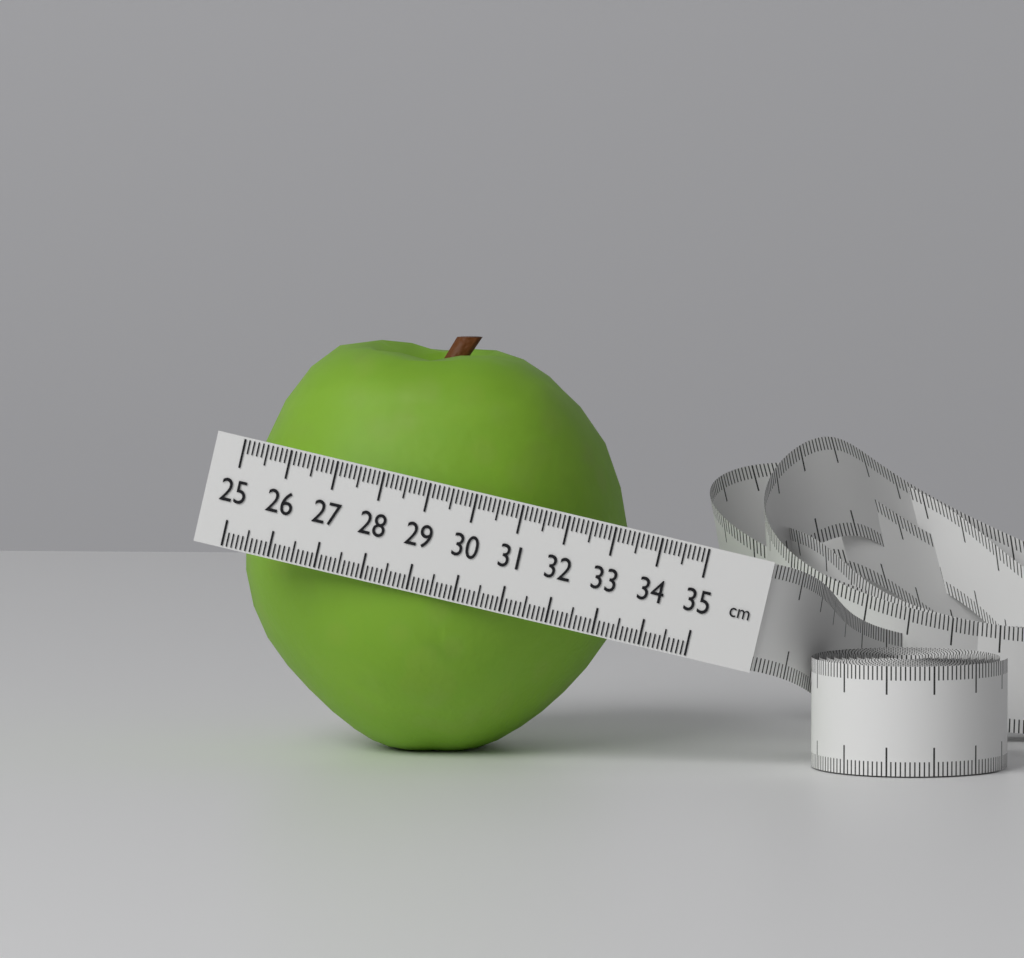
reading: 33.3 cm
